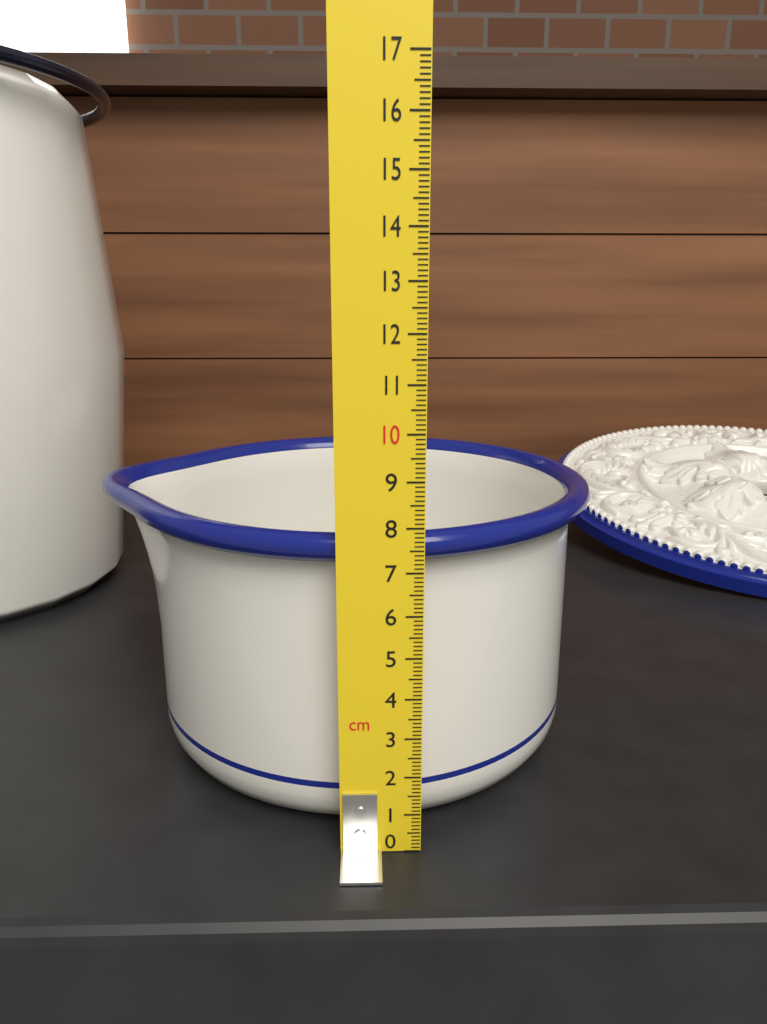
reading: 7.8 cm
